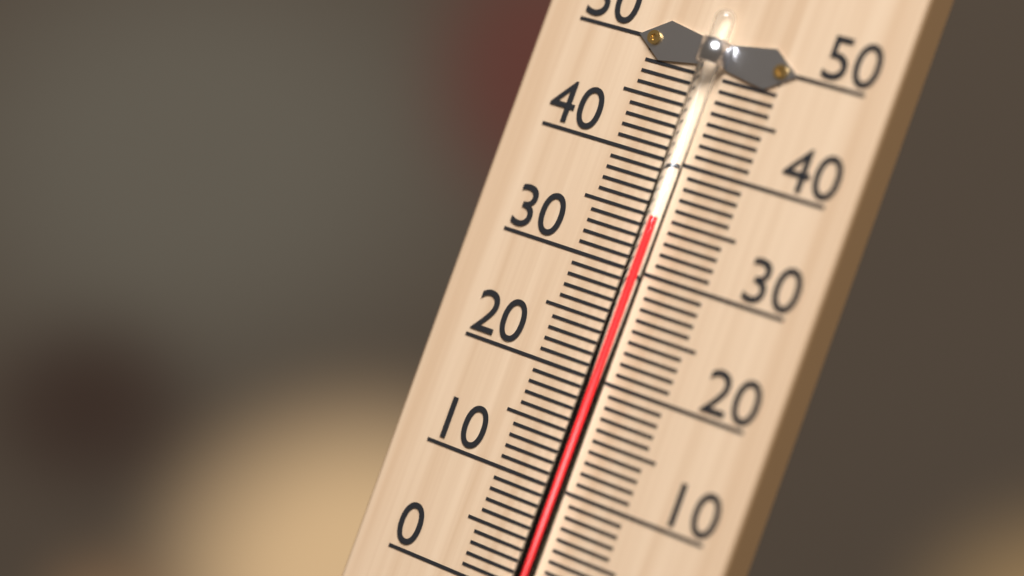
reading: 35 °C
